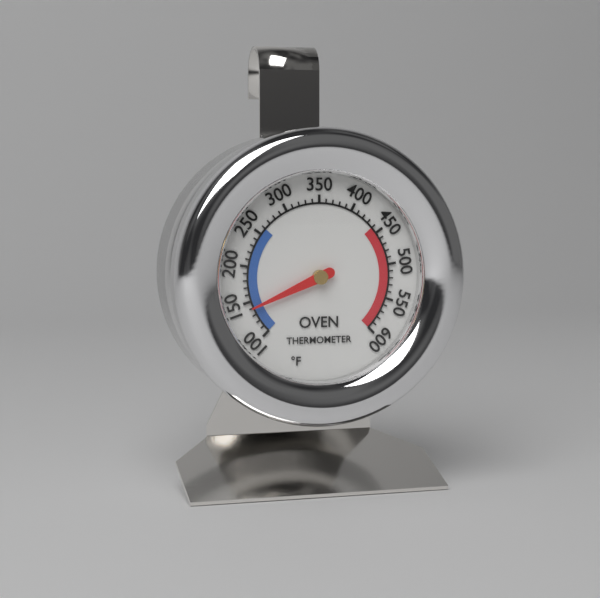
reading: 140 °F
